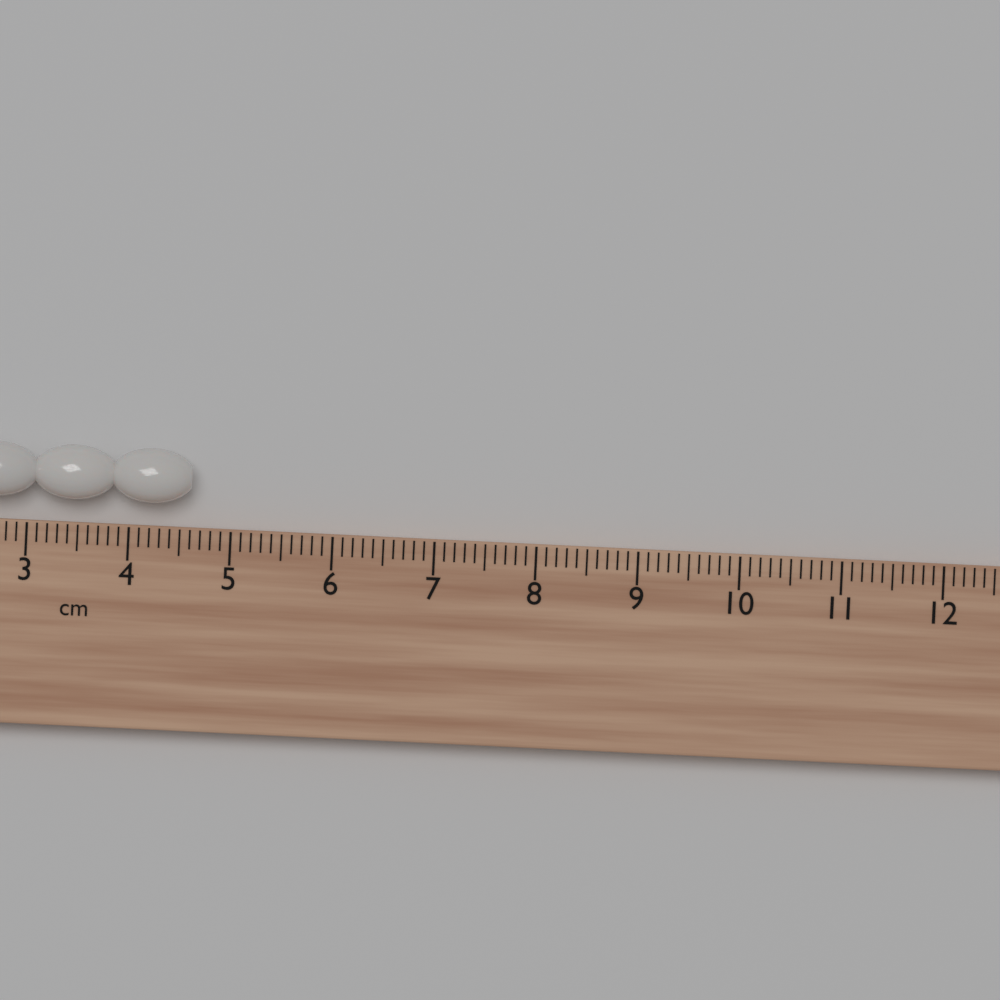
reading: 4.6 cm
